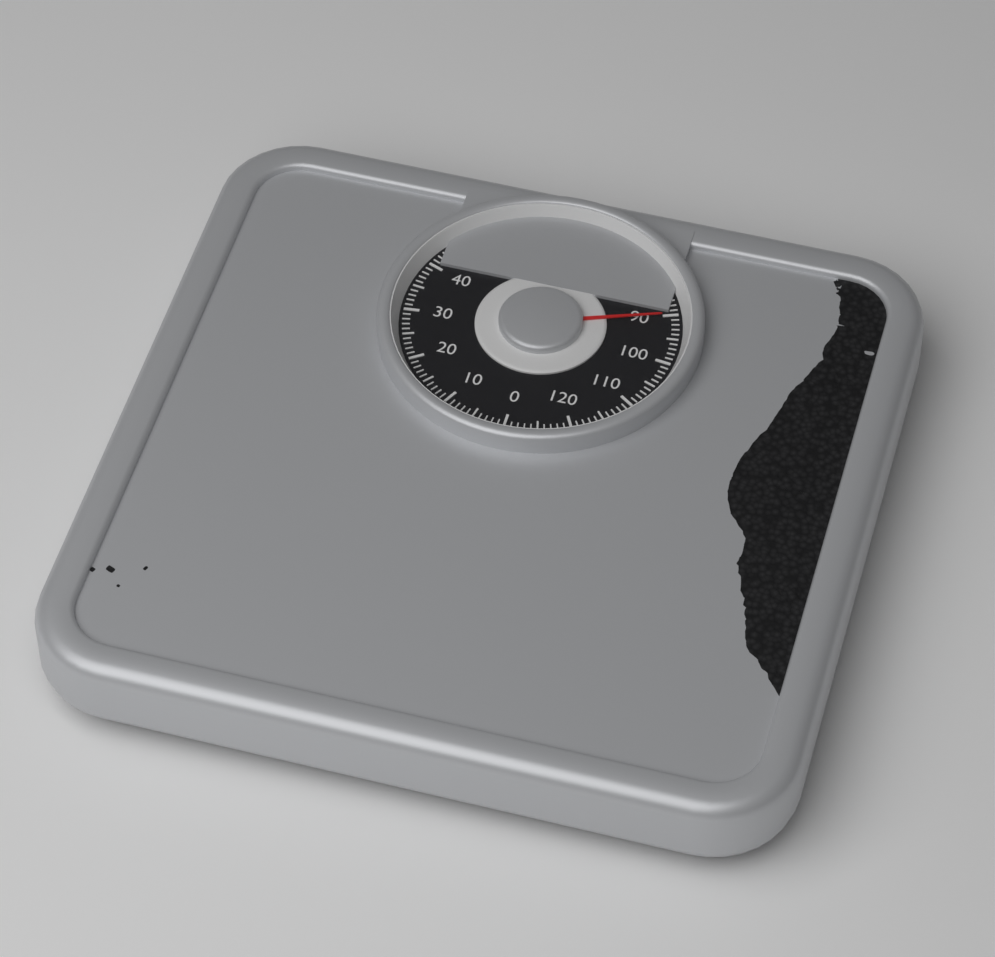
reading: 90 kg
